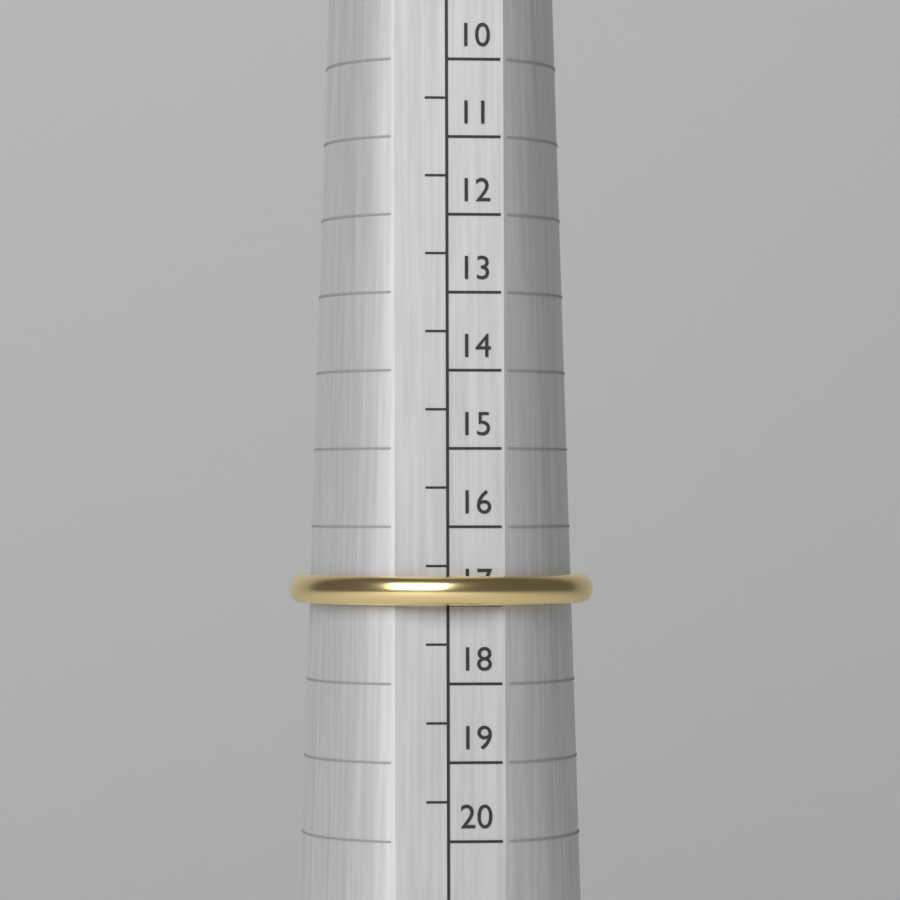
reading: 17.0 (no unit)
